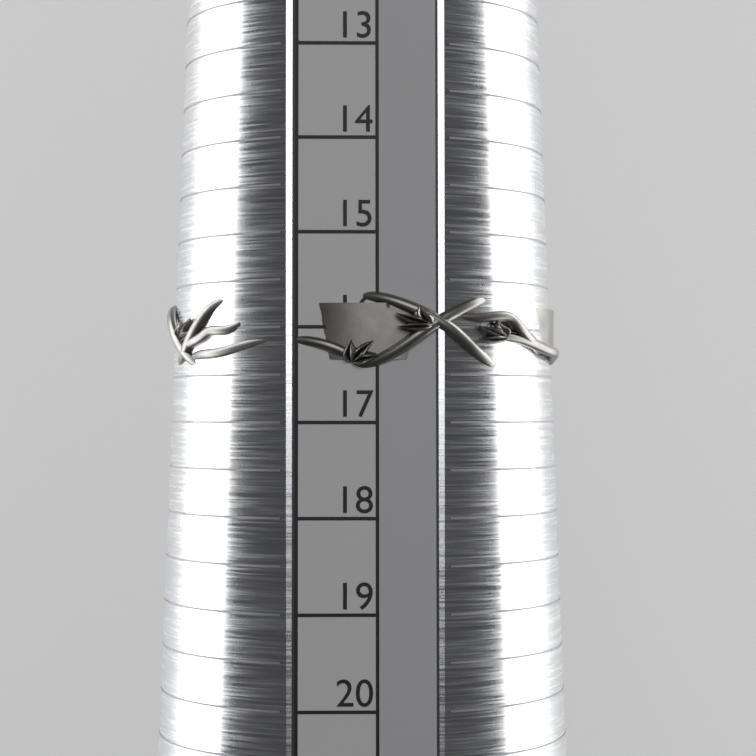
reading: 16.5 (no unit)
